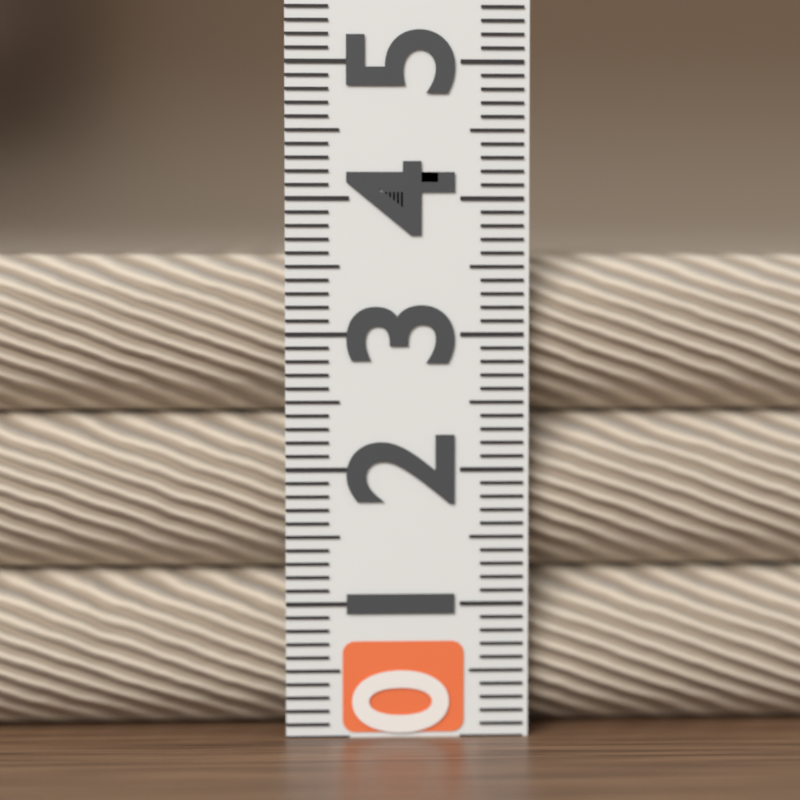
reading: 3.6 (no unit)
